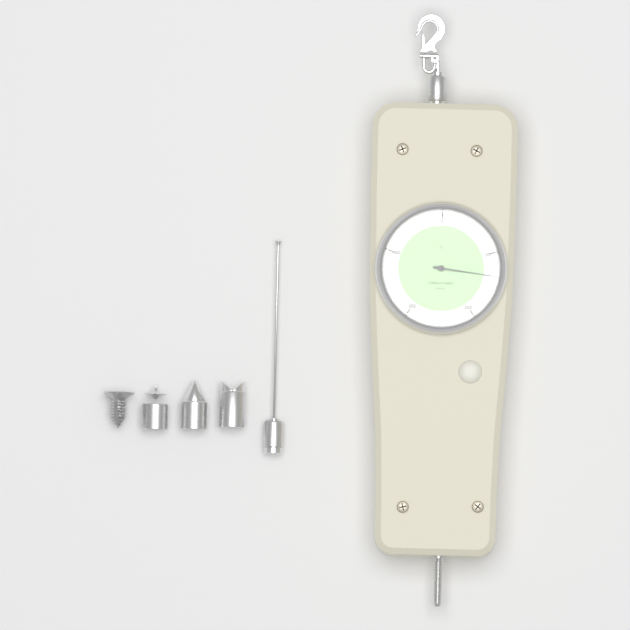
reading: 135 N
